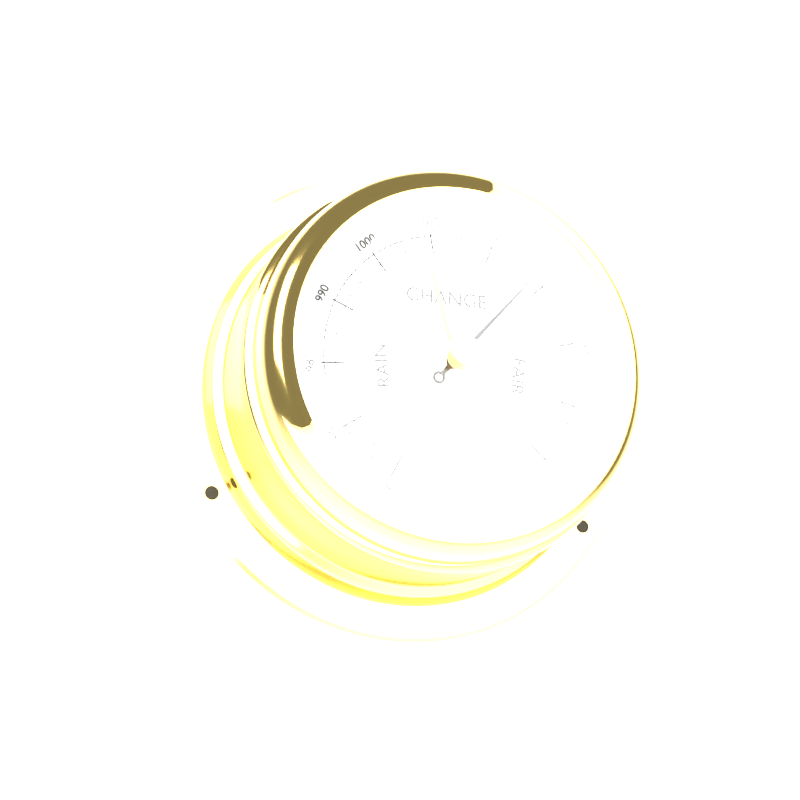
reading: 1028 mbar
